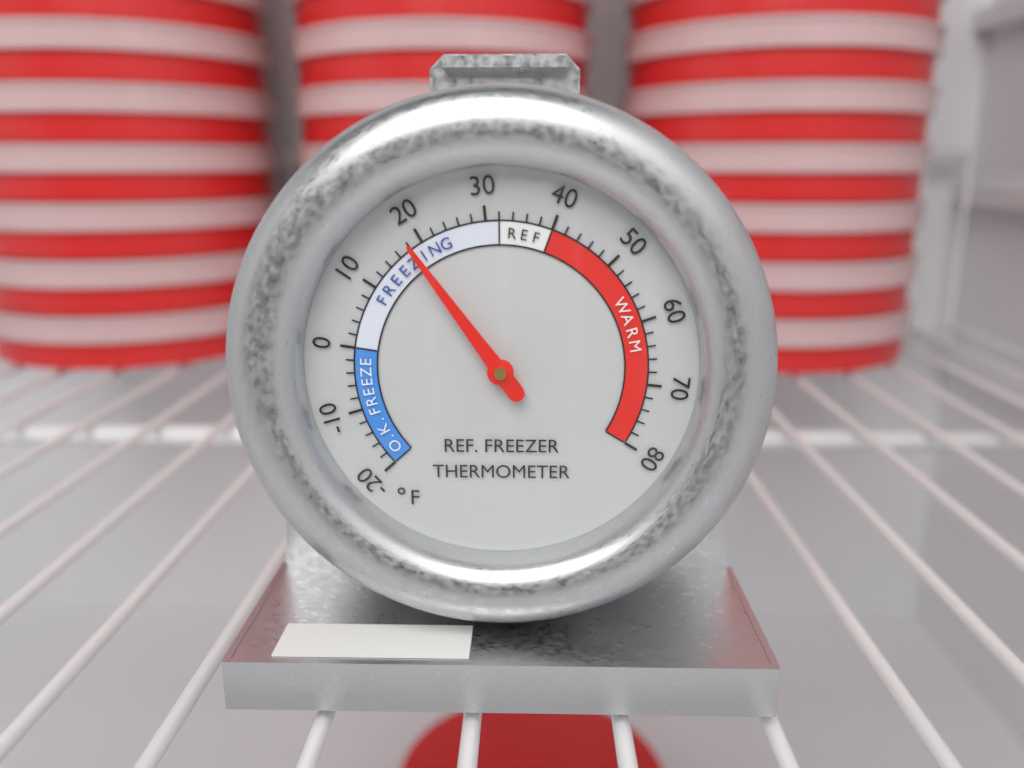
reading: 18 °F
